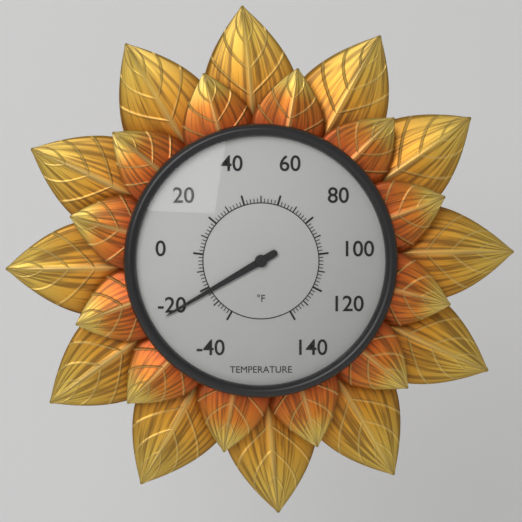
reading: -22 °F
